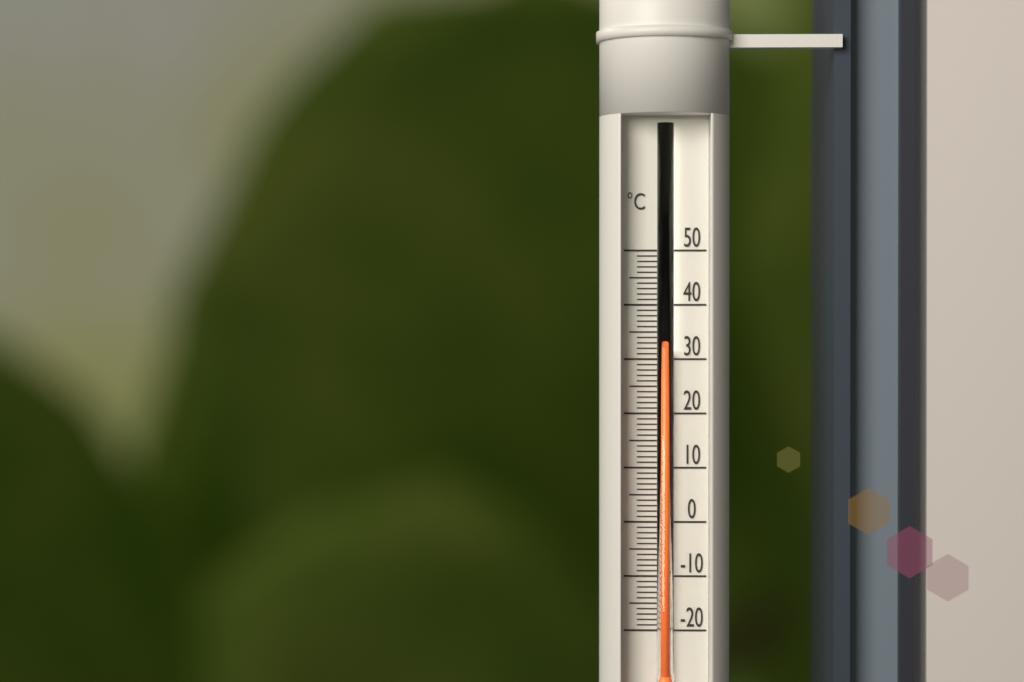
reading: 32 °C
